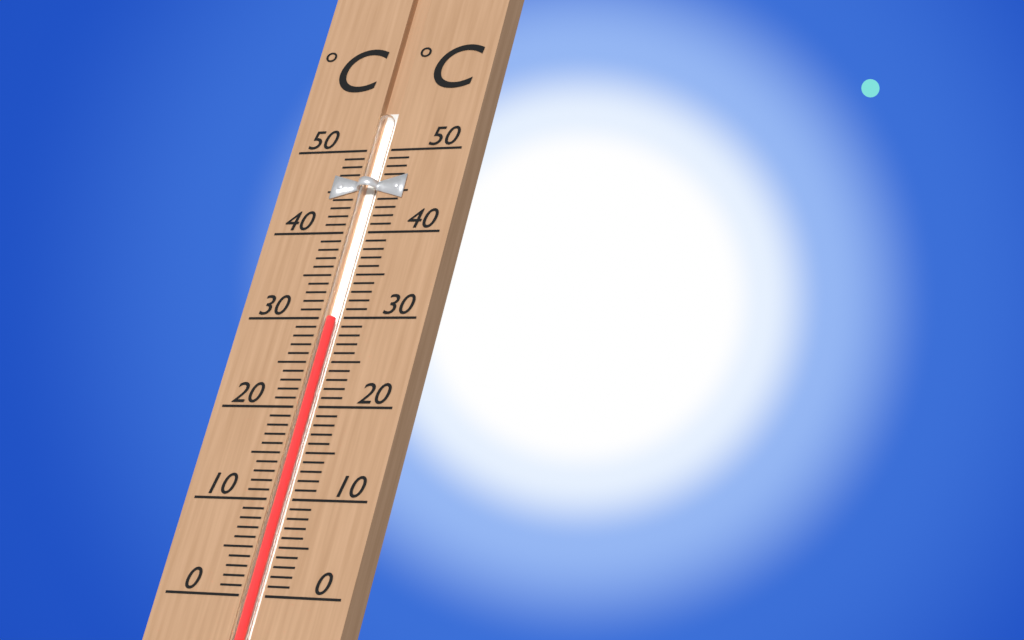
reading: 30 °C
